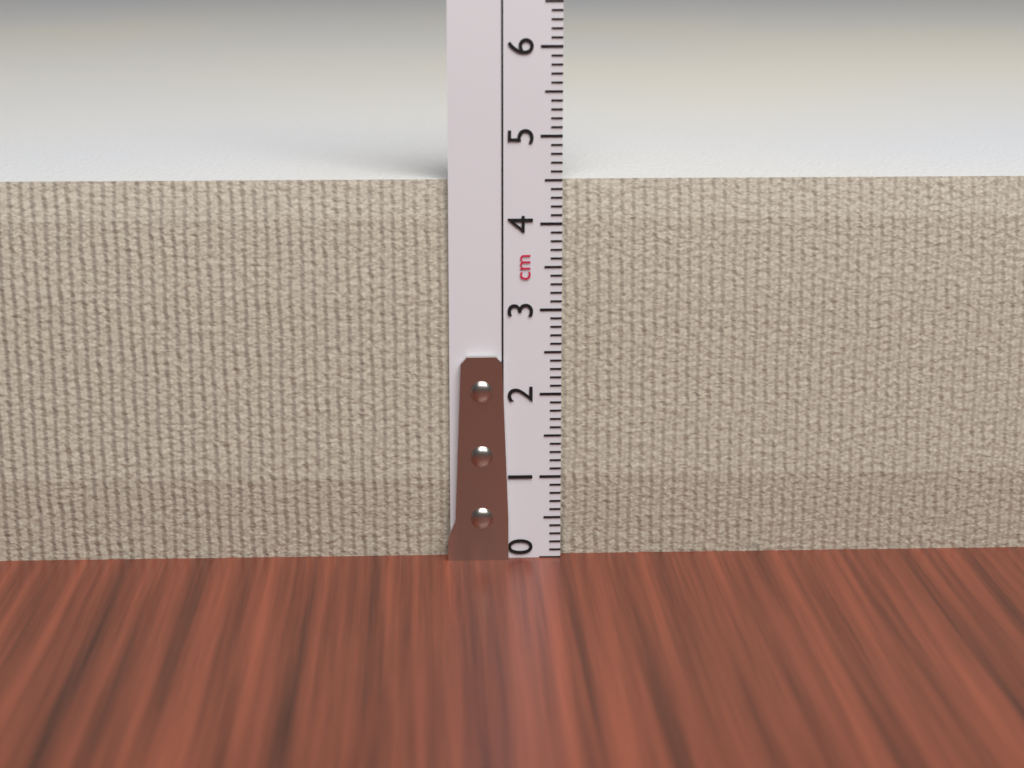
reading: 4.5 cm
